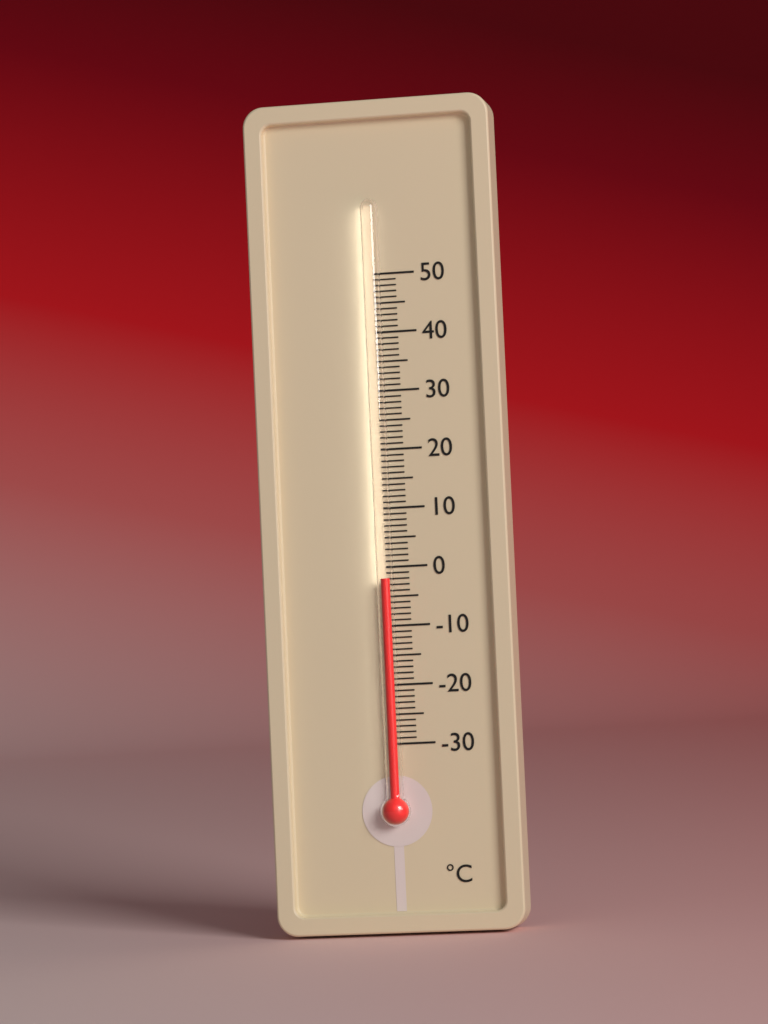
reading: -2 °C
